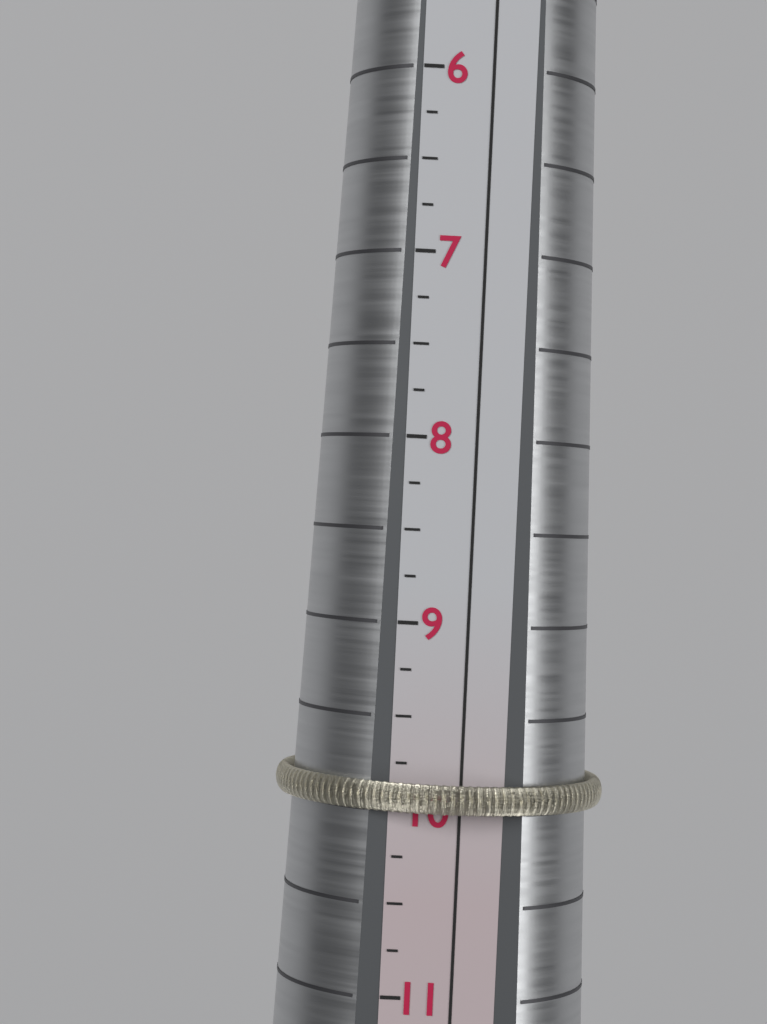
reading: 10.00 (no unit)
